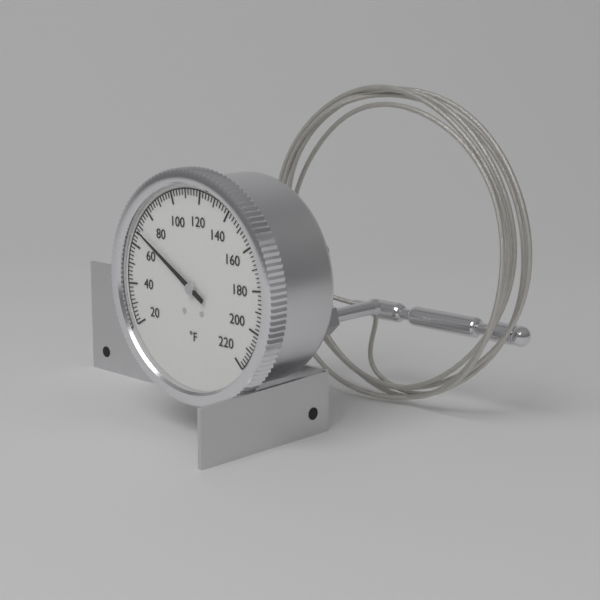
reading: 68 °F
